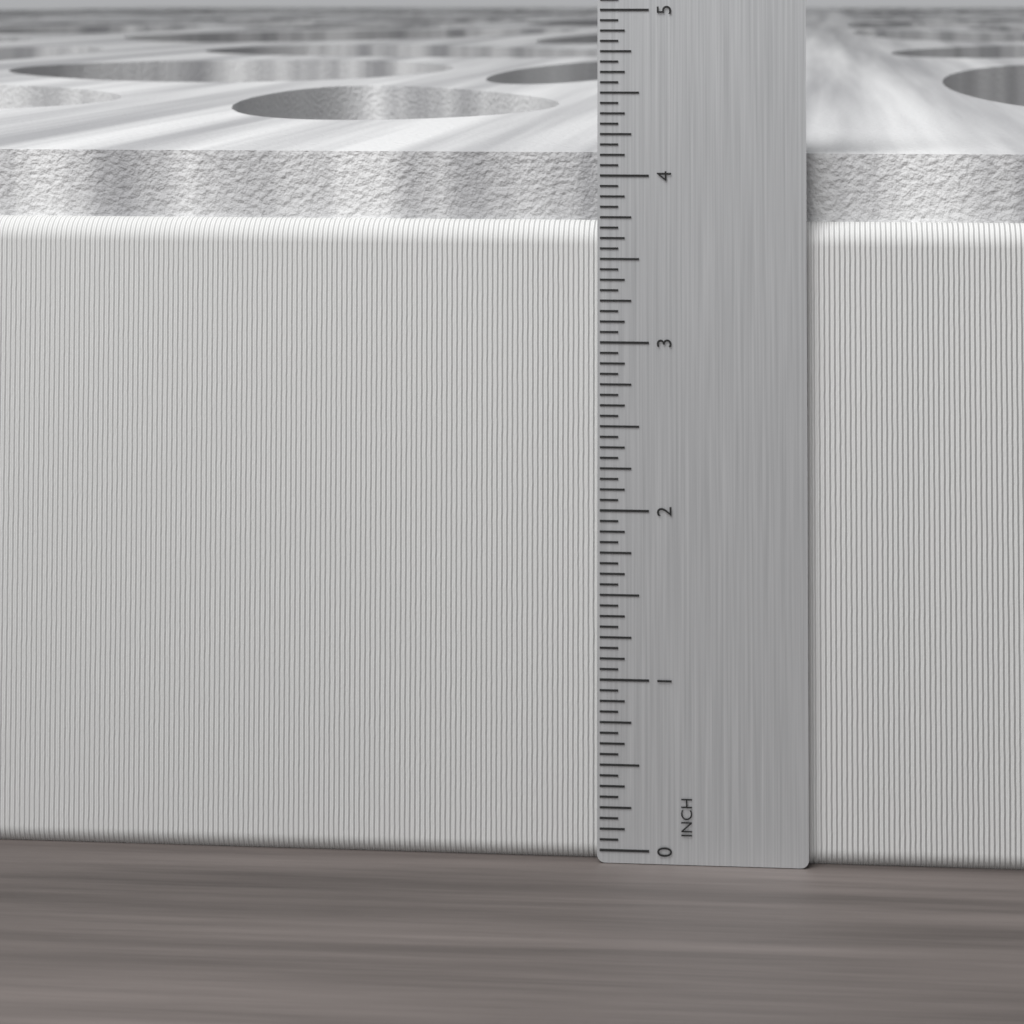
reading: 4.1250 in
